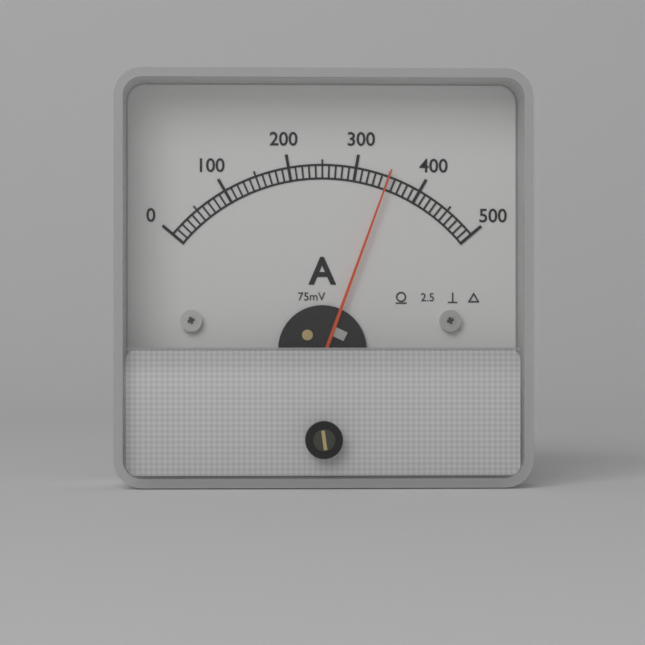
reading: 350 A
